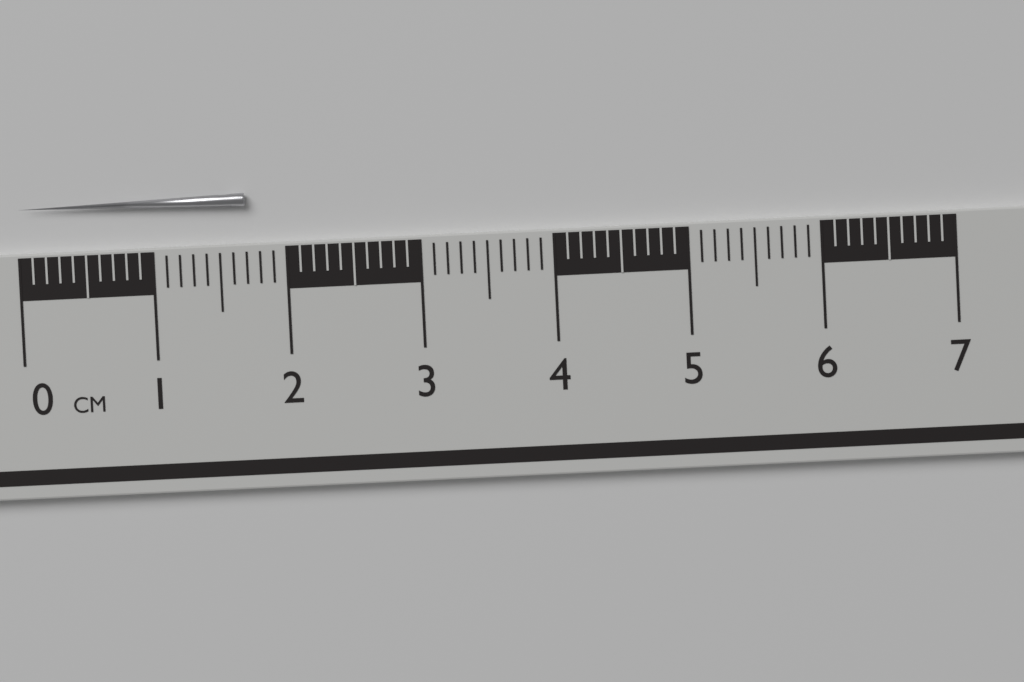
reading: 1.7 cm
